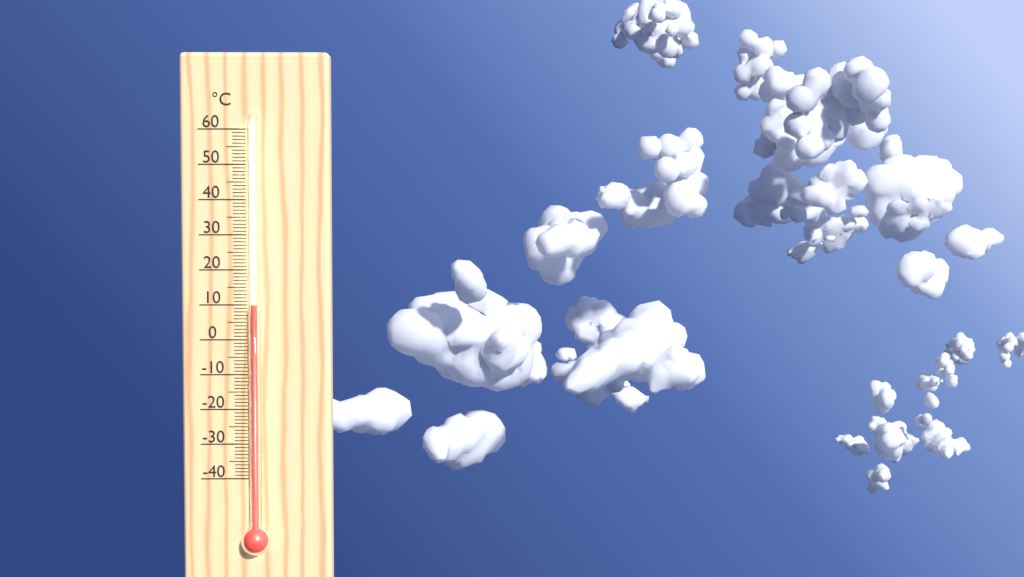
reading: 10 °C
